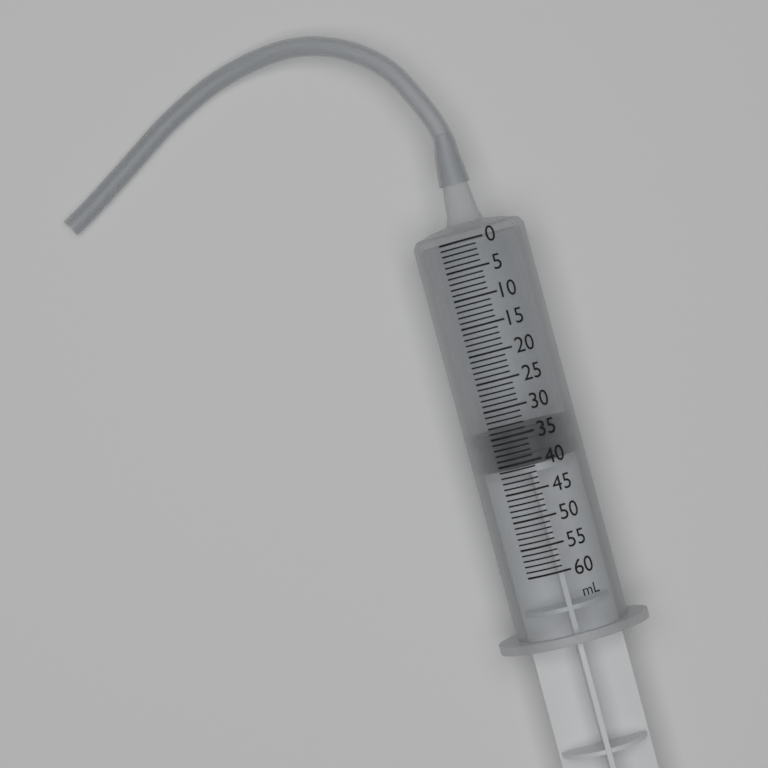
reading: 34 ml
